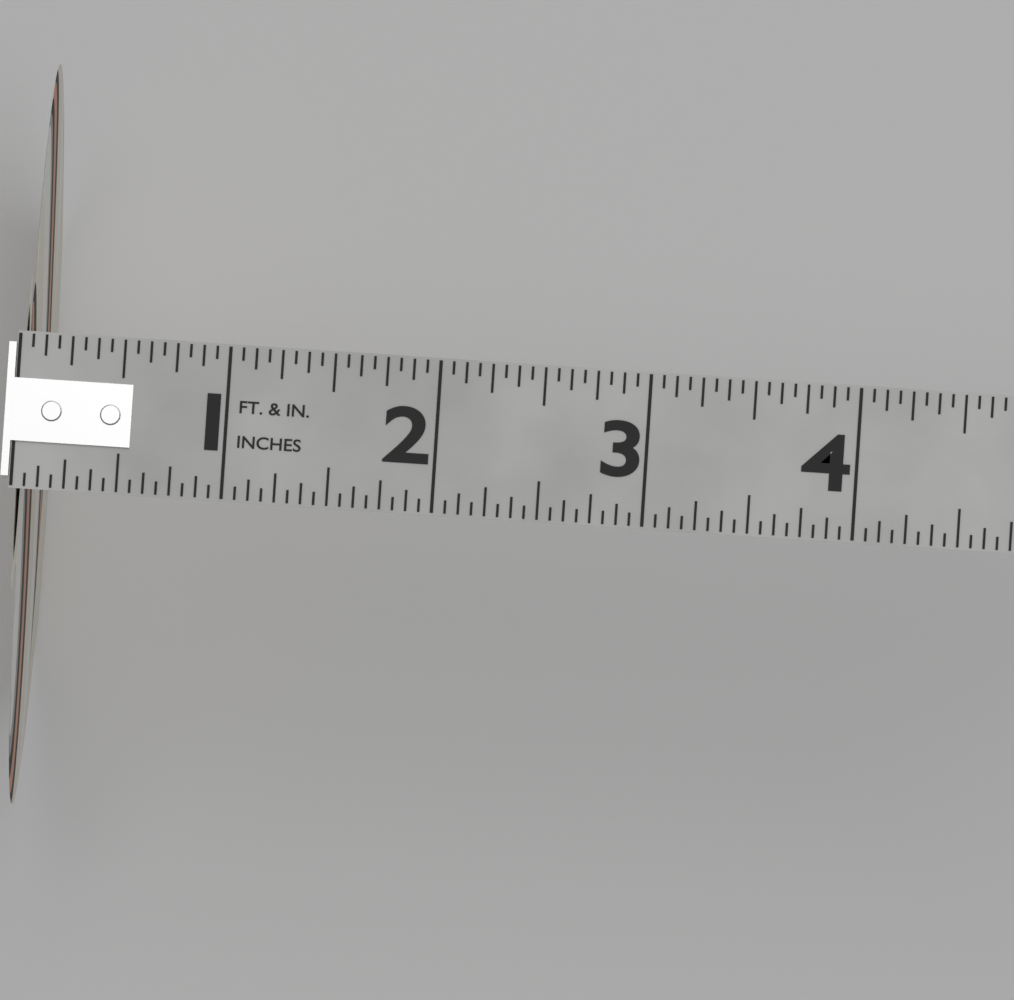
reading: 0.0625 in
